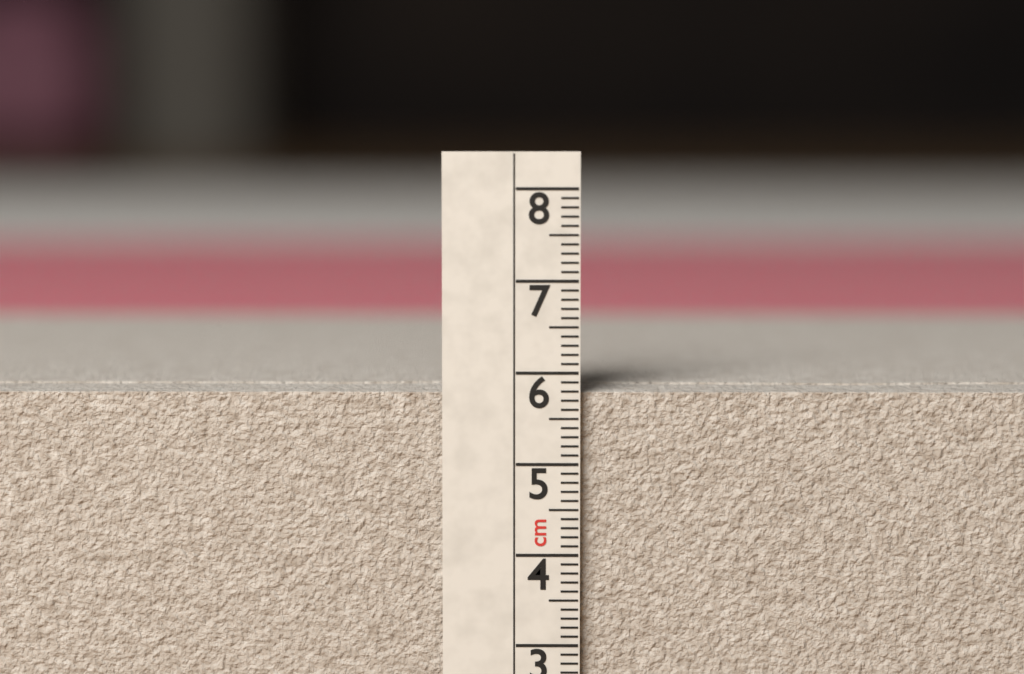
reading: 5.8 cm
